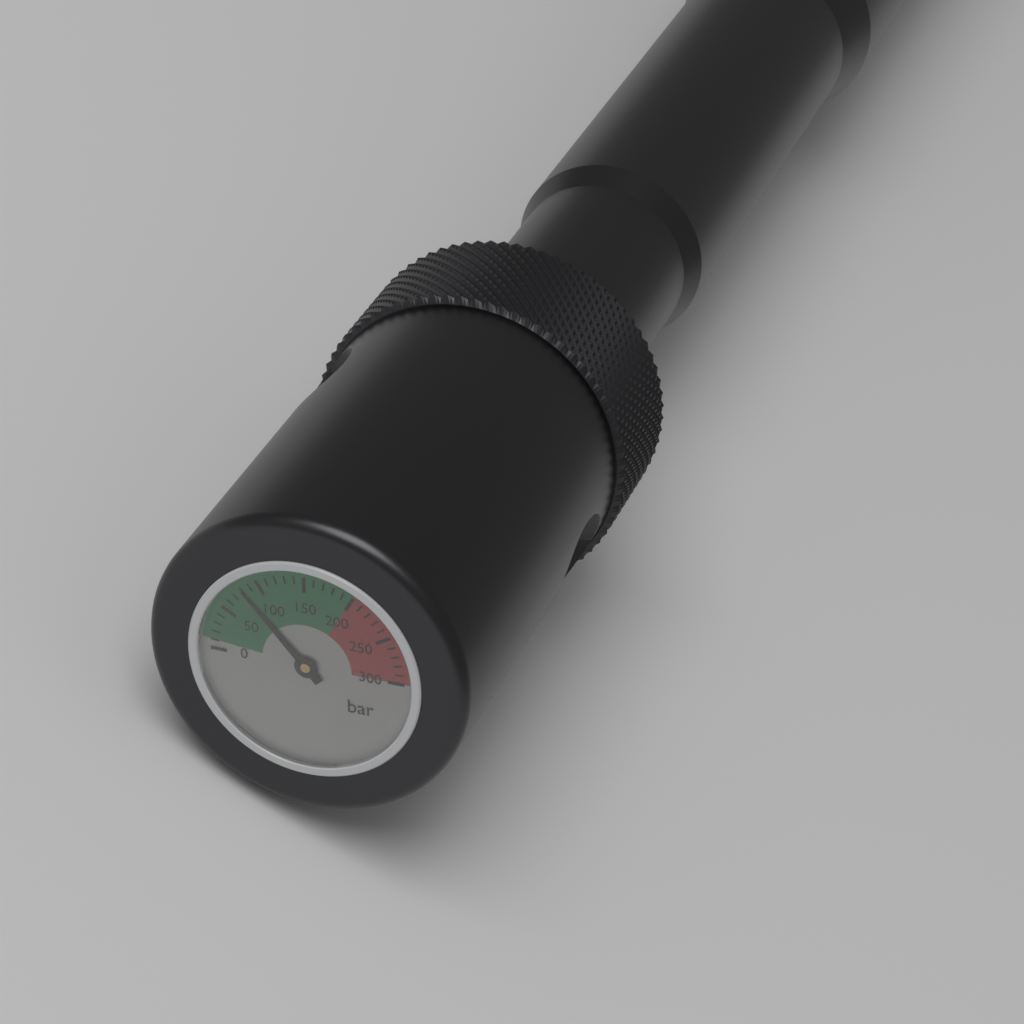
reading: 80 bar
